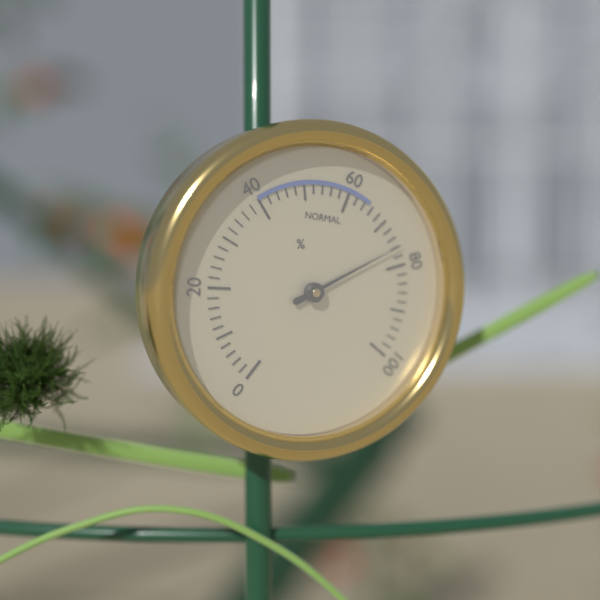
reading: 76 %
